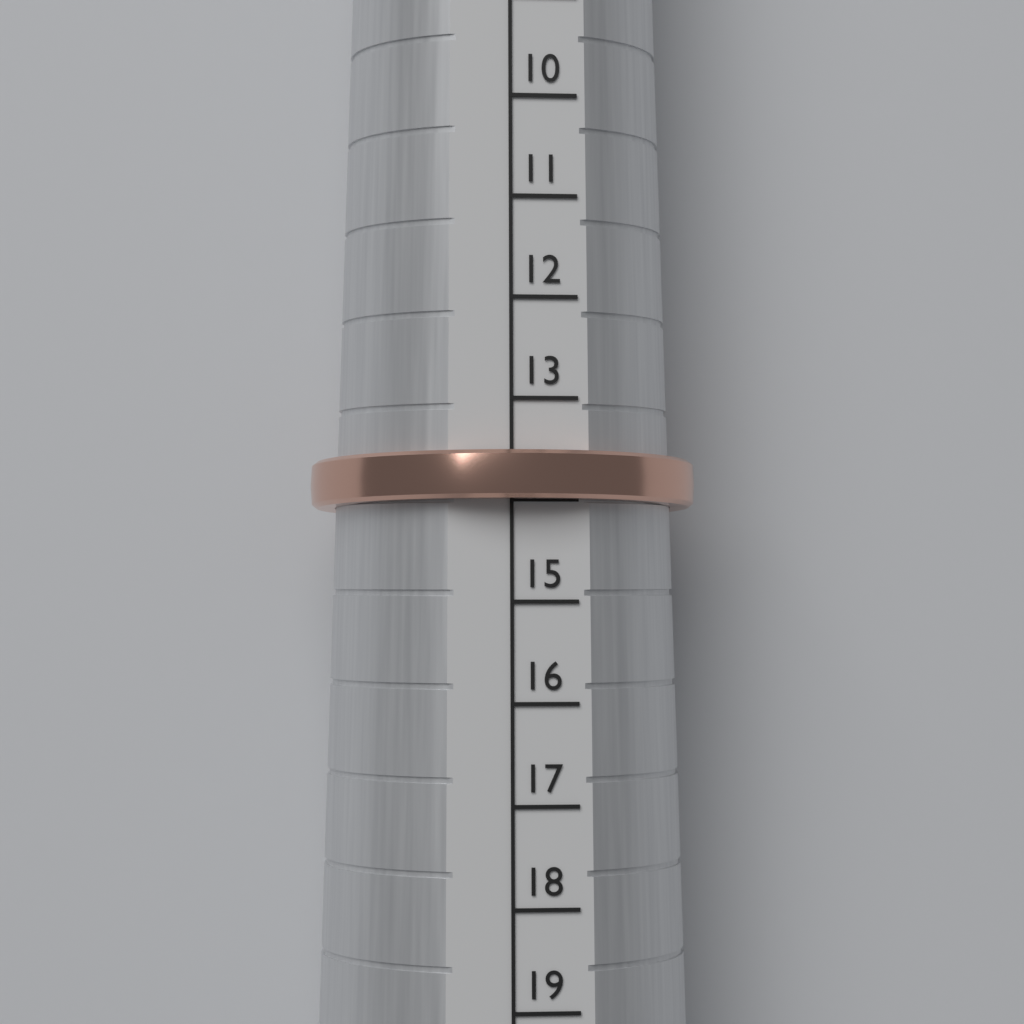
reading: 14 (no unit)
